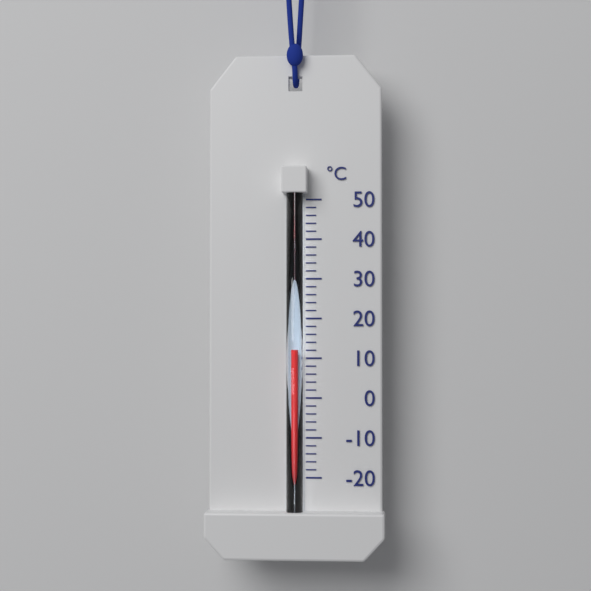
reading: 12 °C
